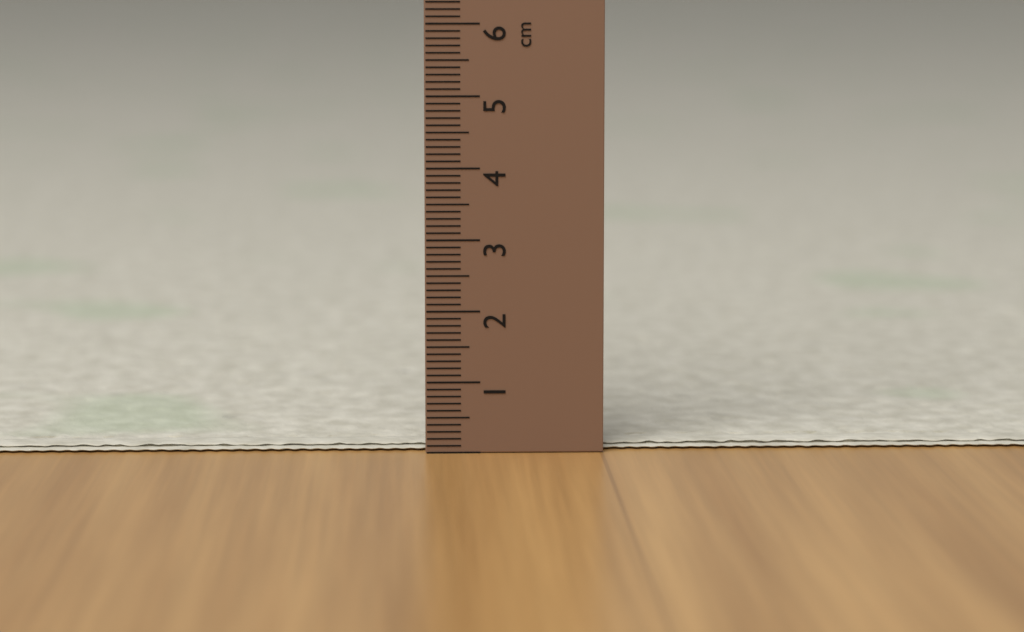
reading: 0.1 cm
